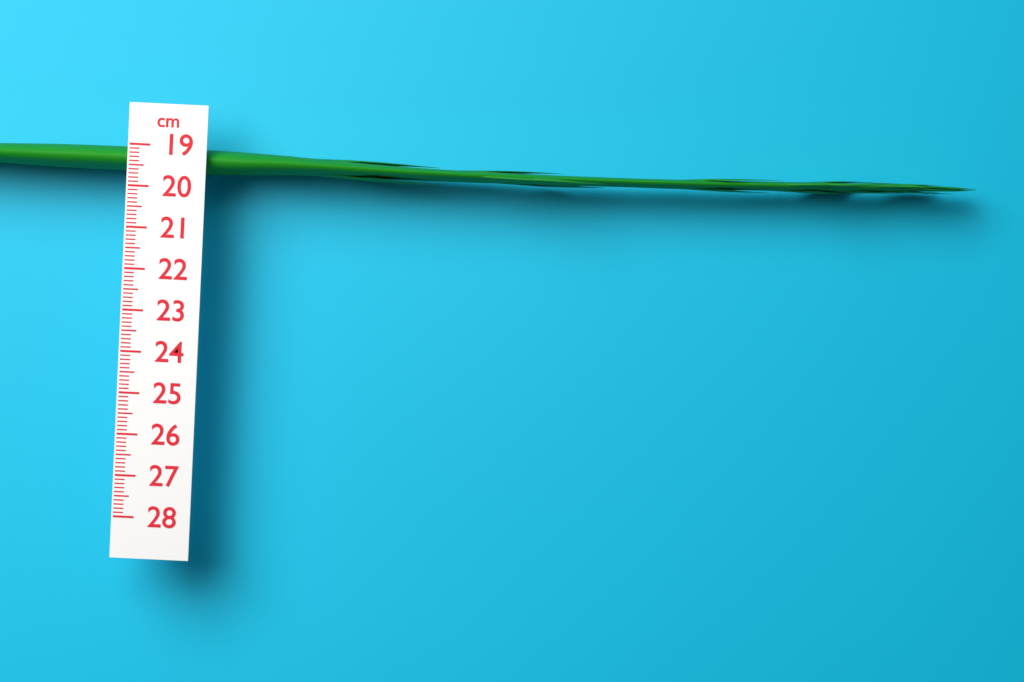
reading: 19.6 cm
